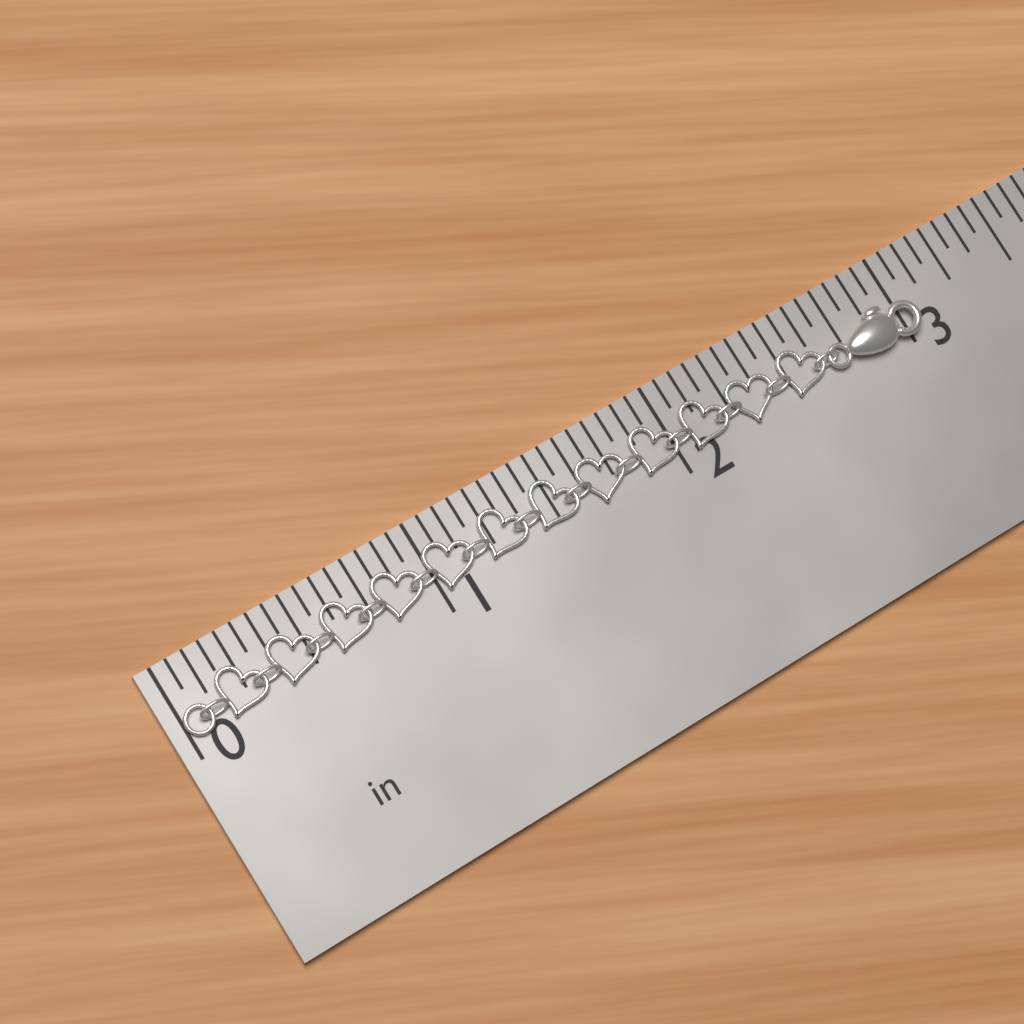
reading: 3.0625 in
